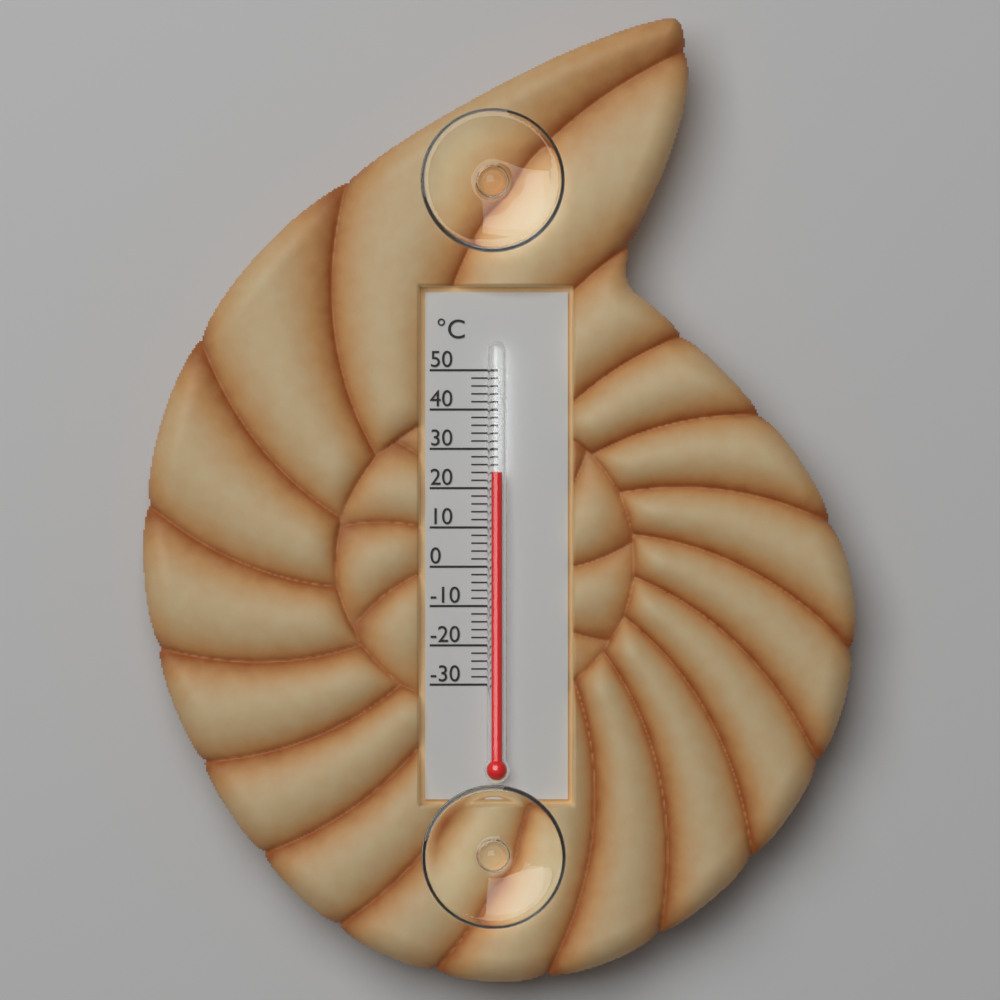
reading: 24 °C
